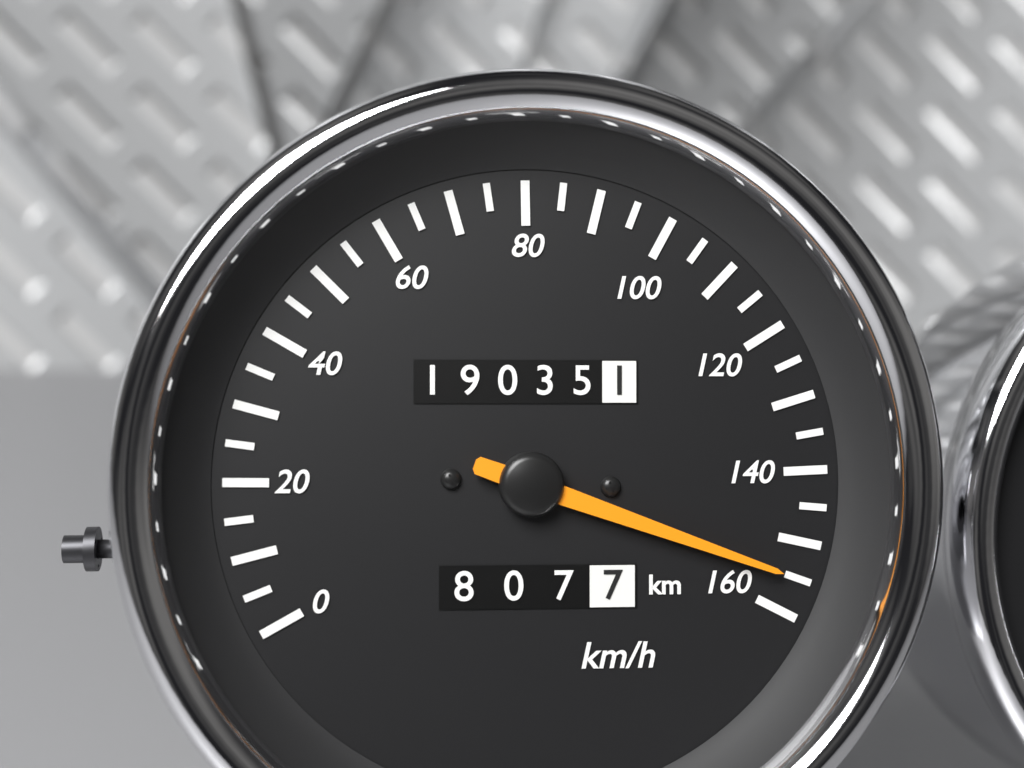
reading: 155 km/h
